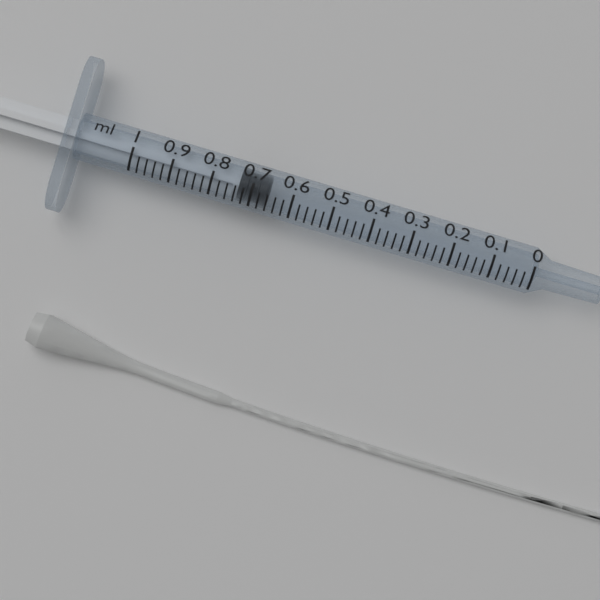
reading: 0.66 ml
